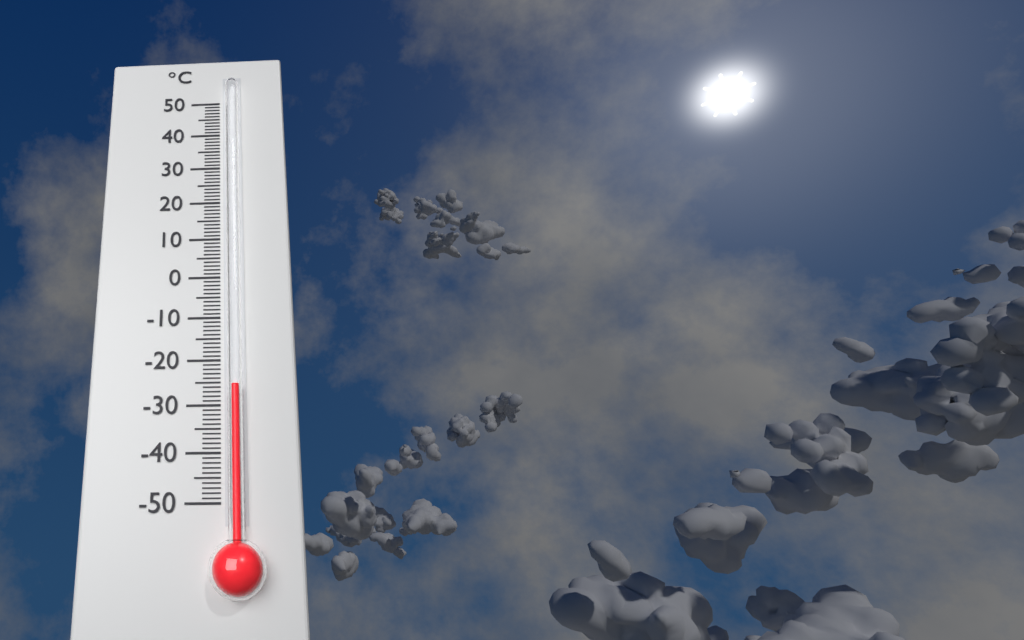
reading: -26 °C
